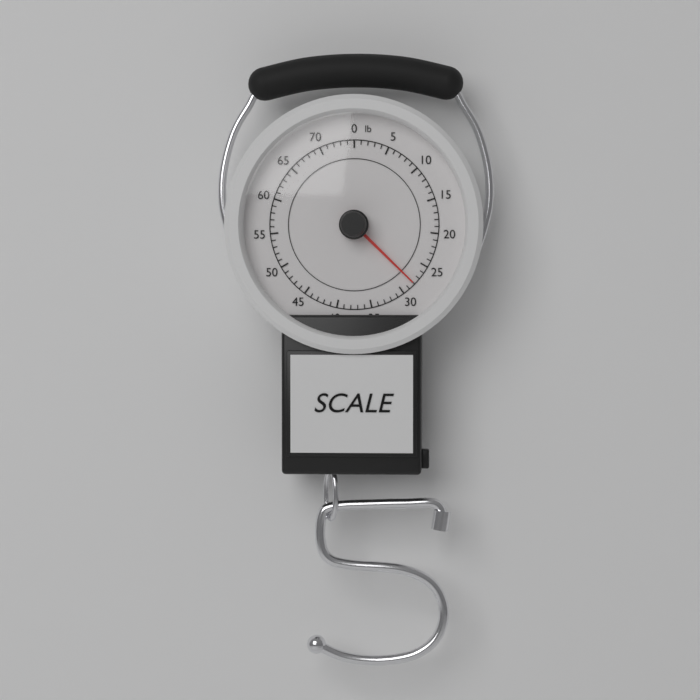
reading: 28 lb
